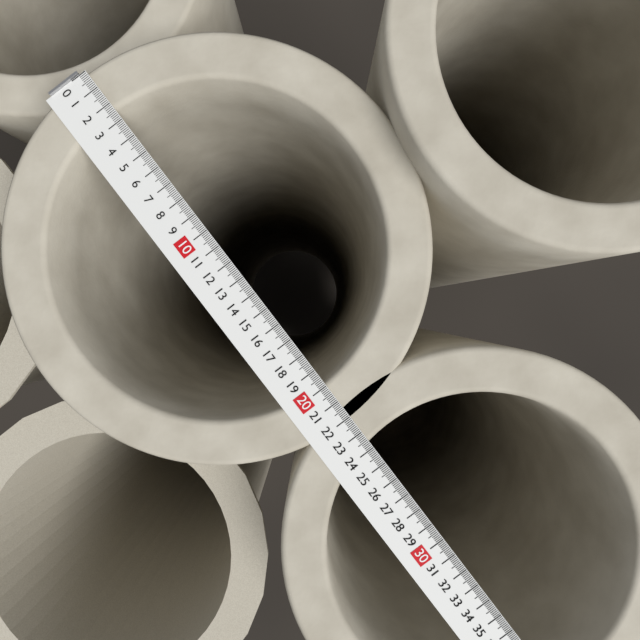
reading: 22.2 (no unit)
